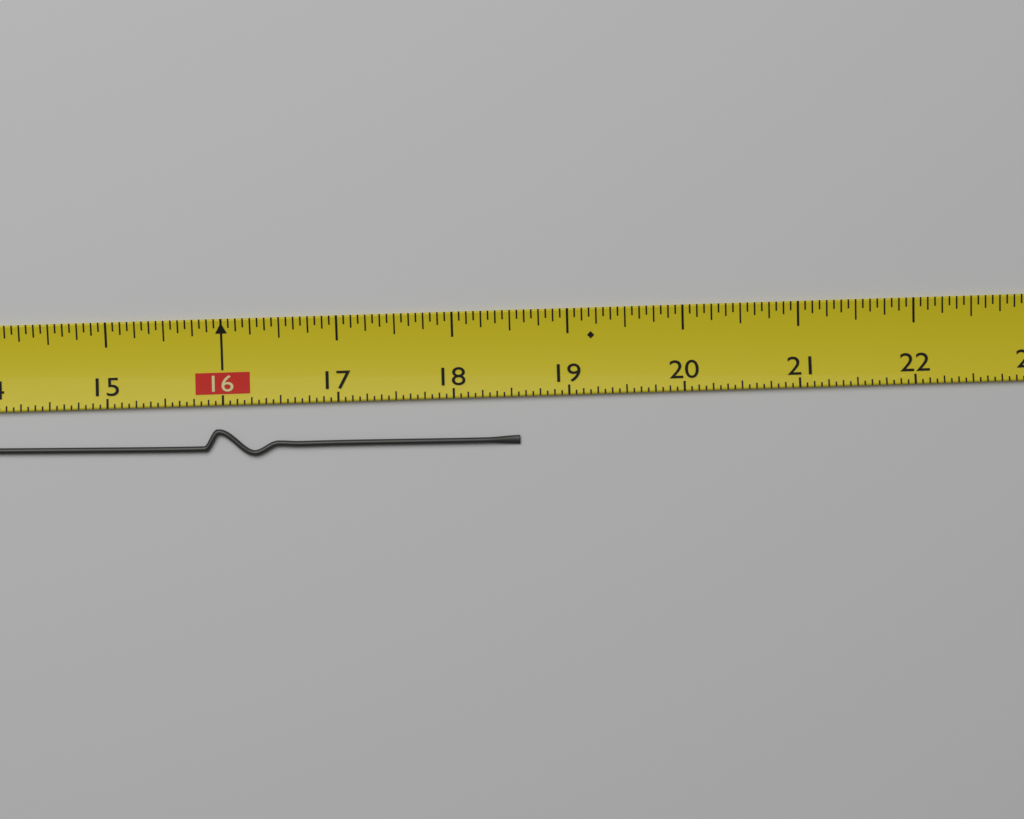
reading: 18.5625 (no unit)
